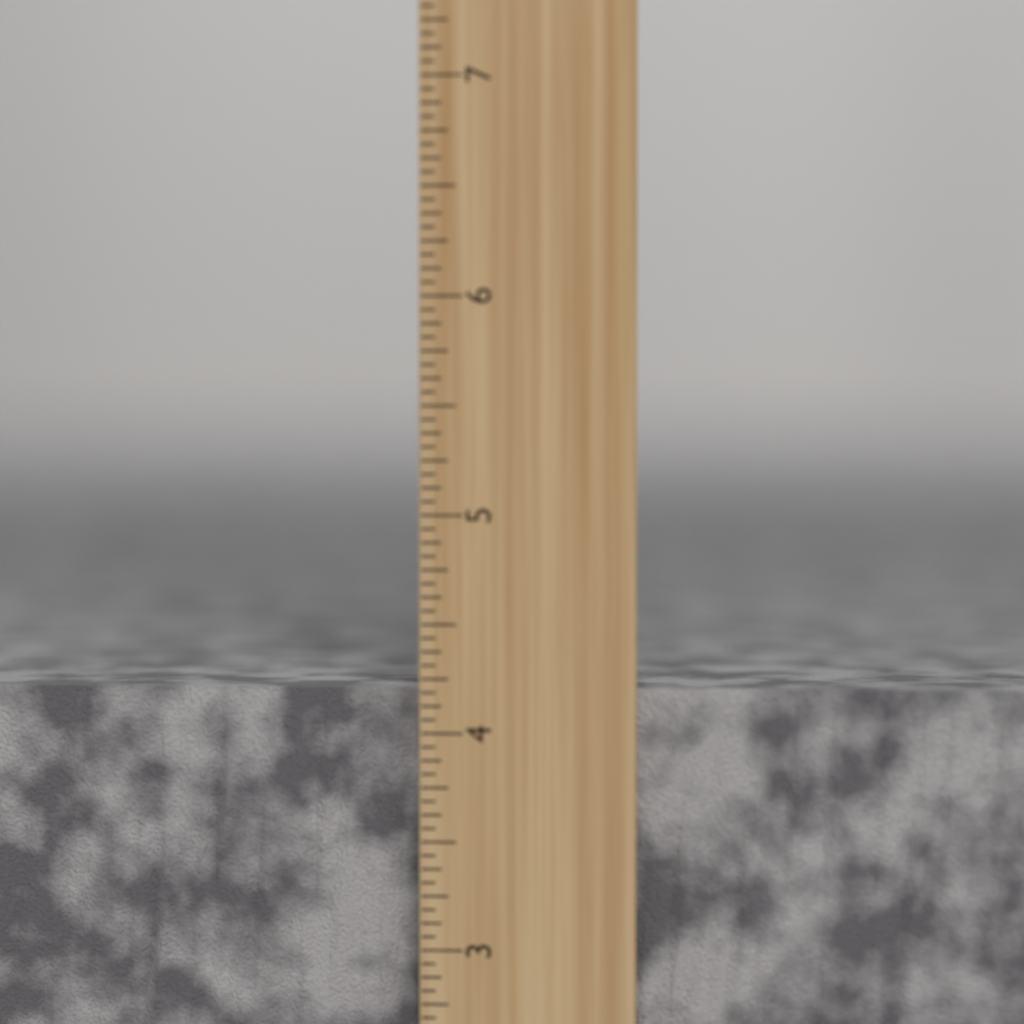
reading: 4.1875 inch
